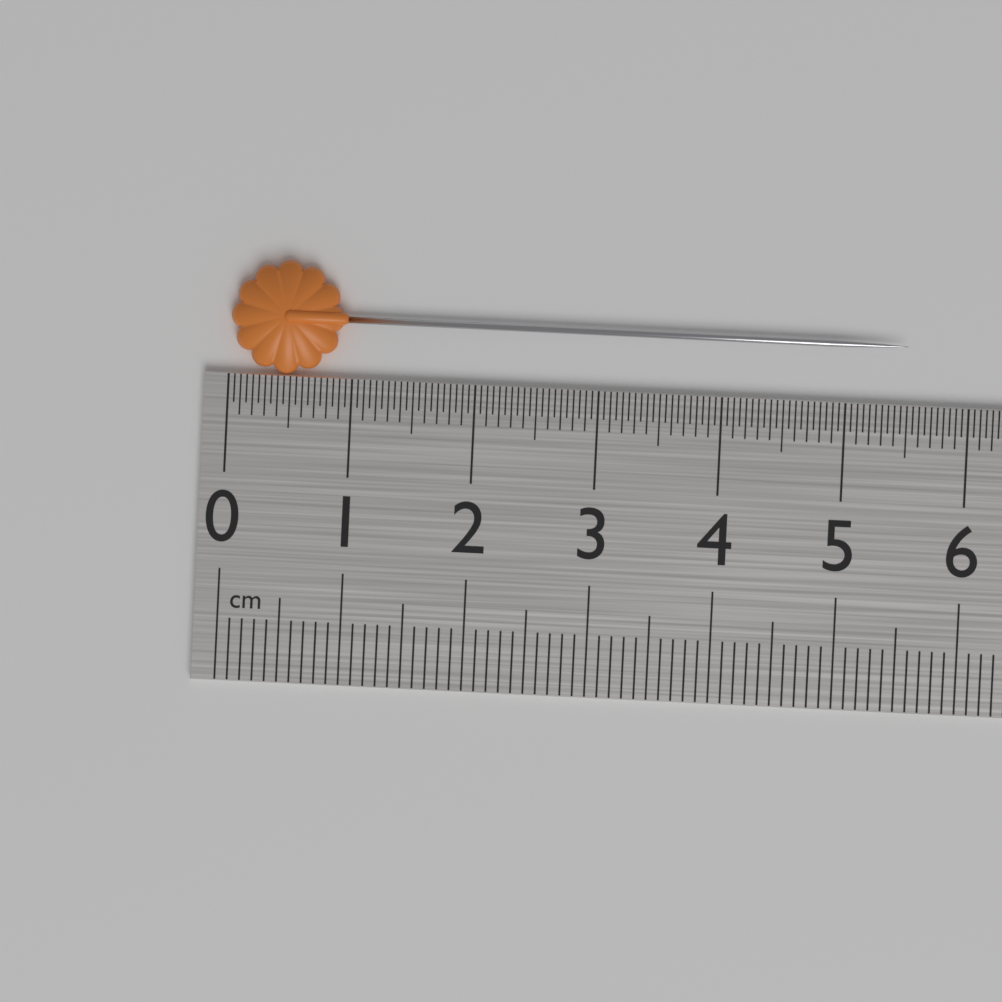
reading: 5.50 cm
